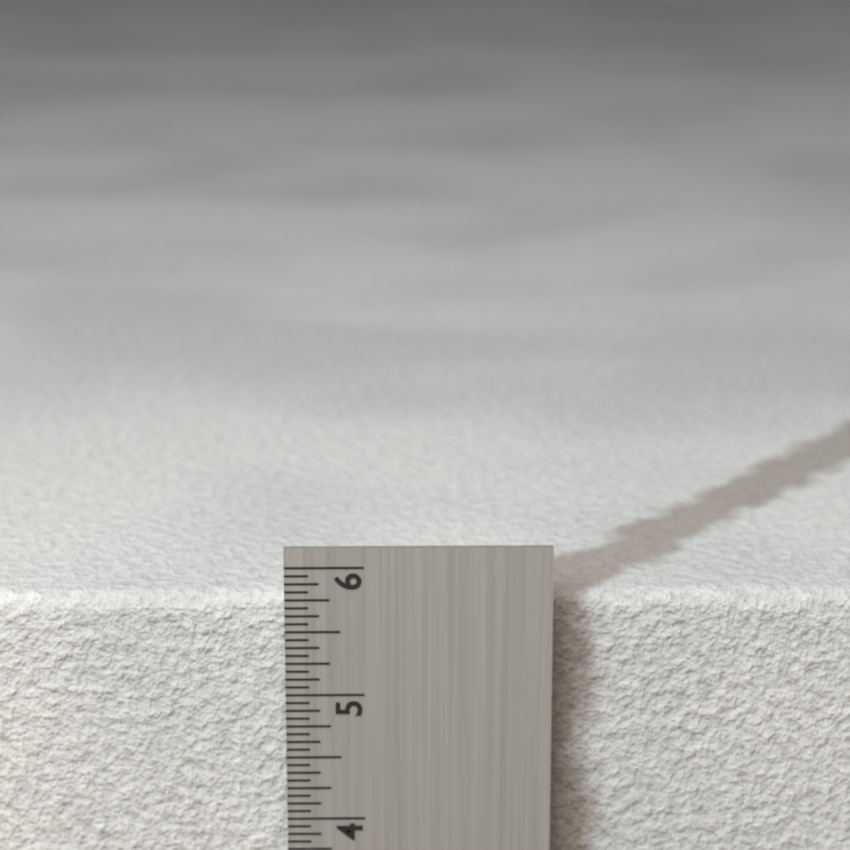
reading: 5.6875 in
